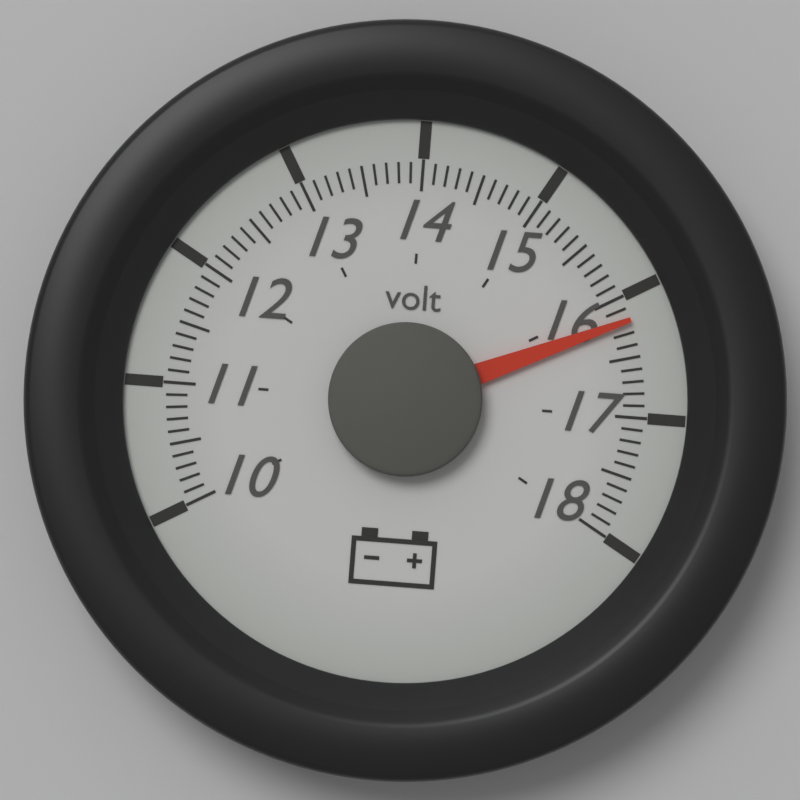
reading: 16.2 volt
